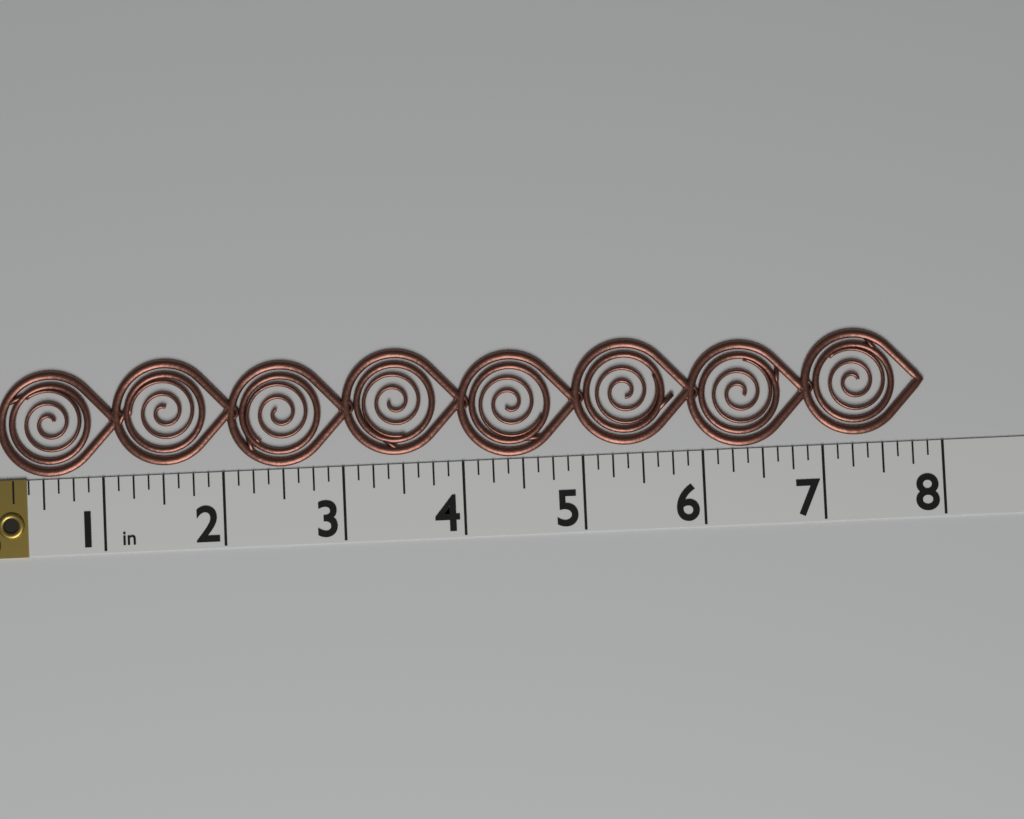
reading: 7.875 in
